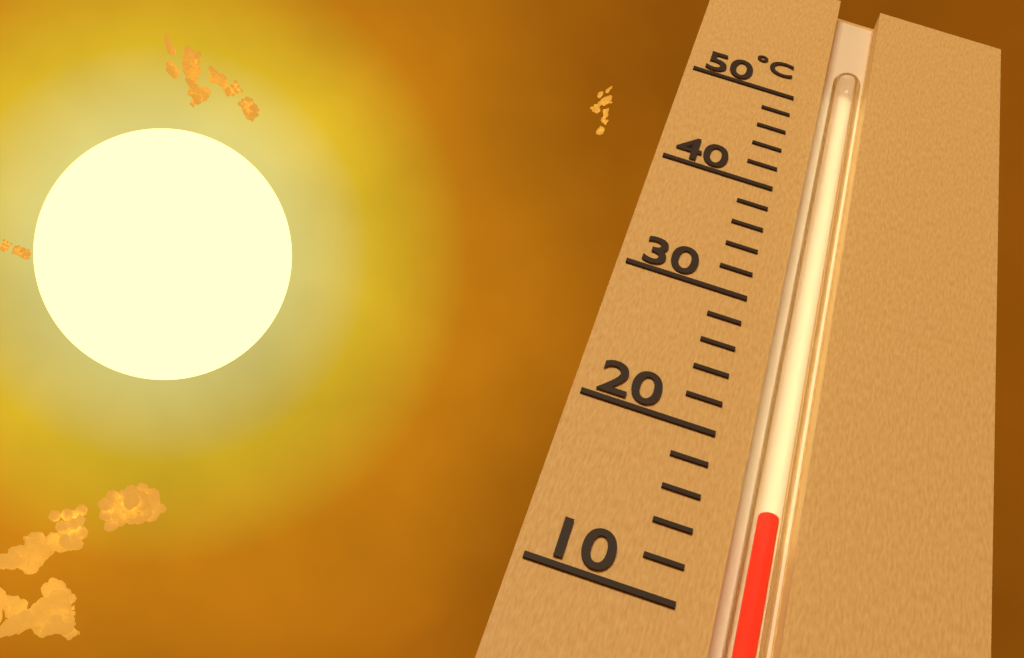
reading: 16 °C
